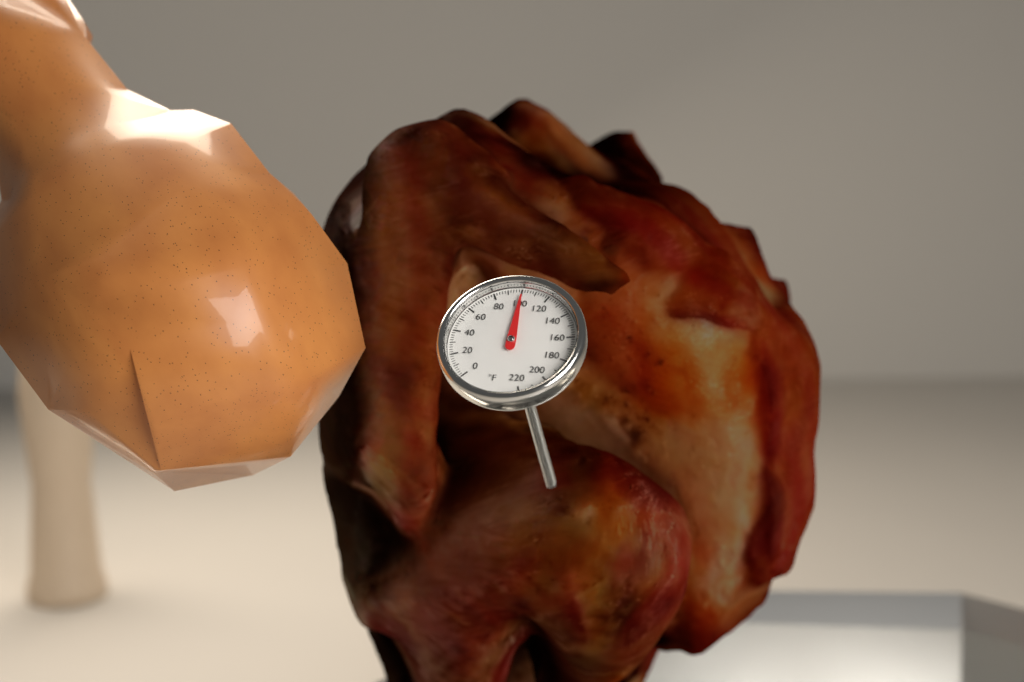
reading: 100 °F
